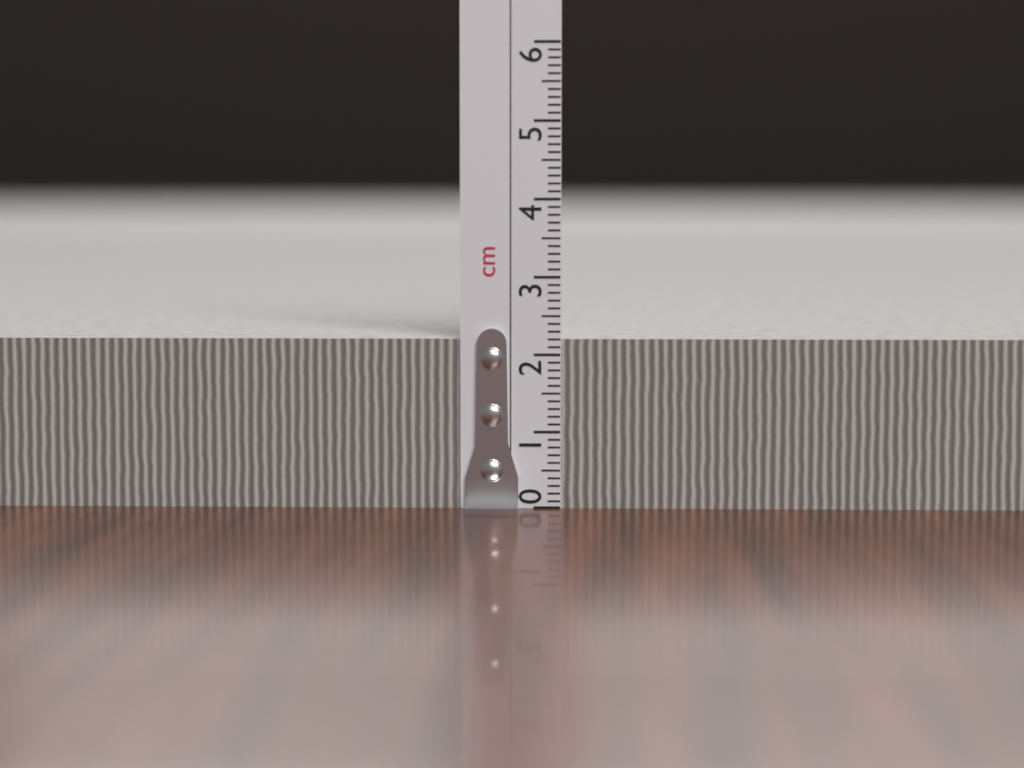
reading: 2.2 cm
